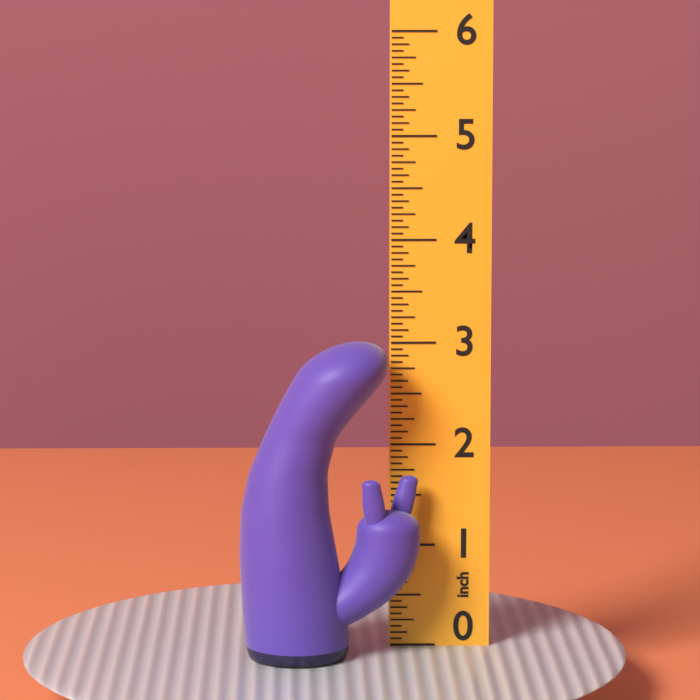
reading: 3.0625 inch
